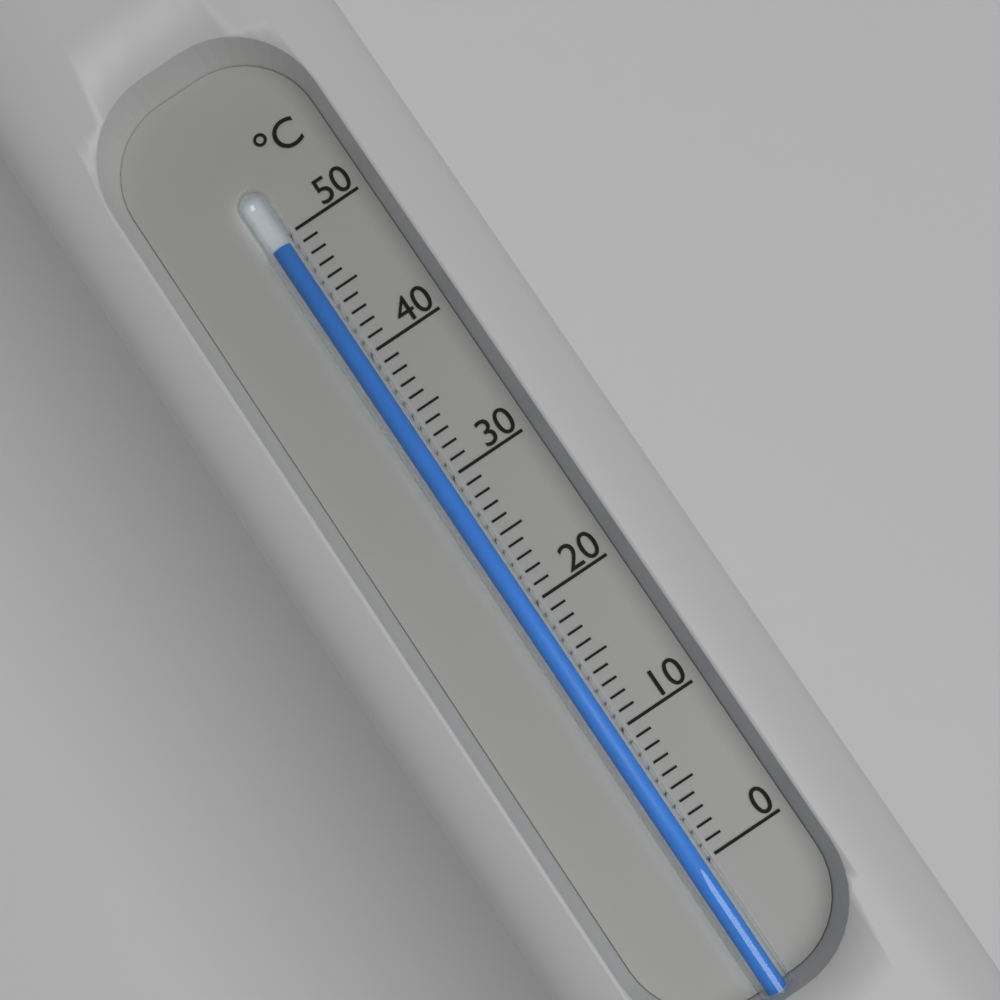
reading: 49 °C
